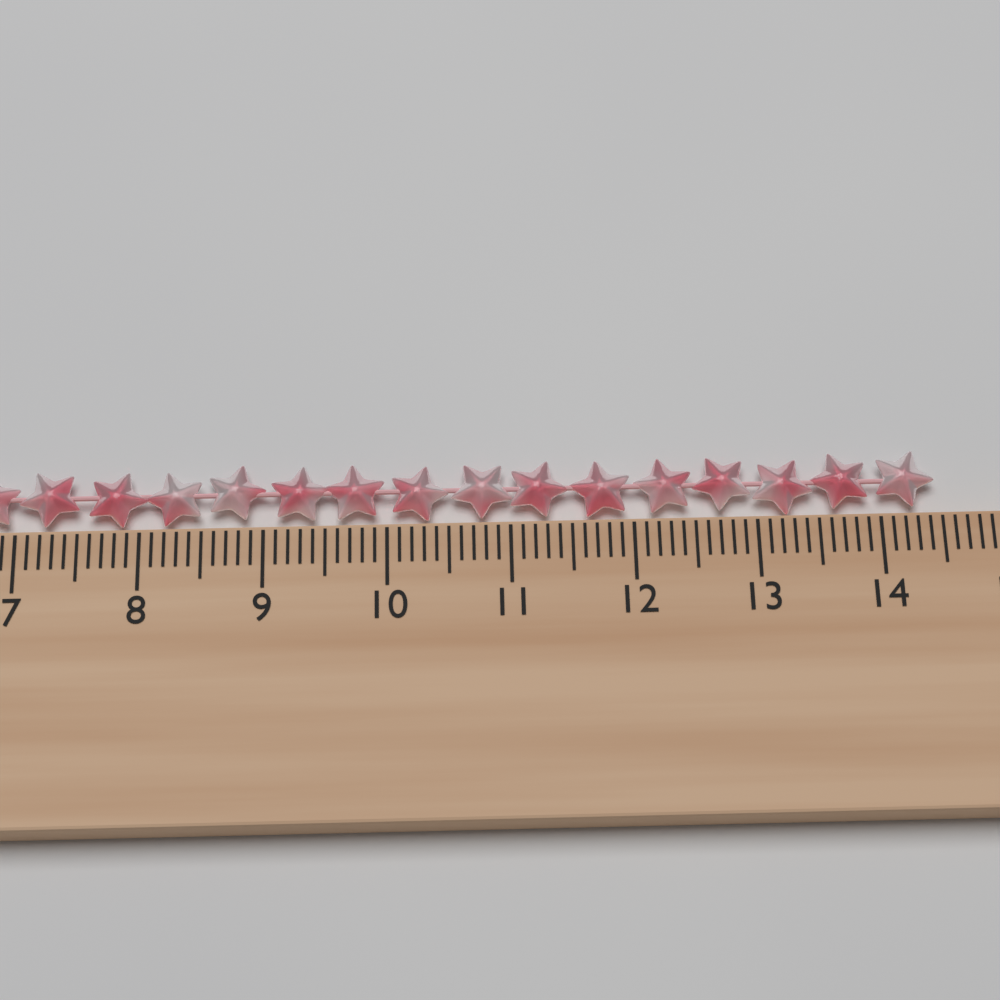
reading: 14.5 cm
